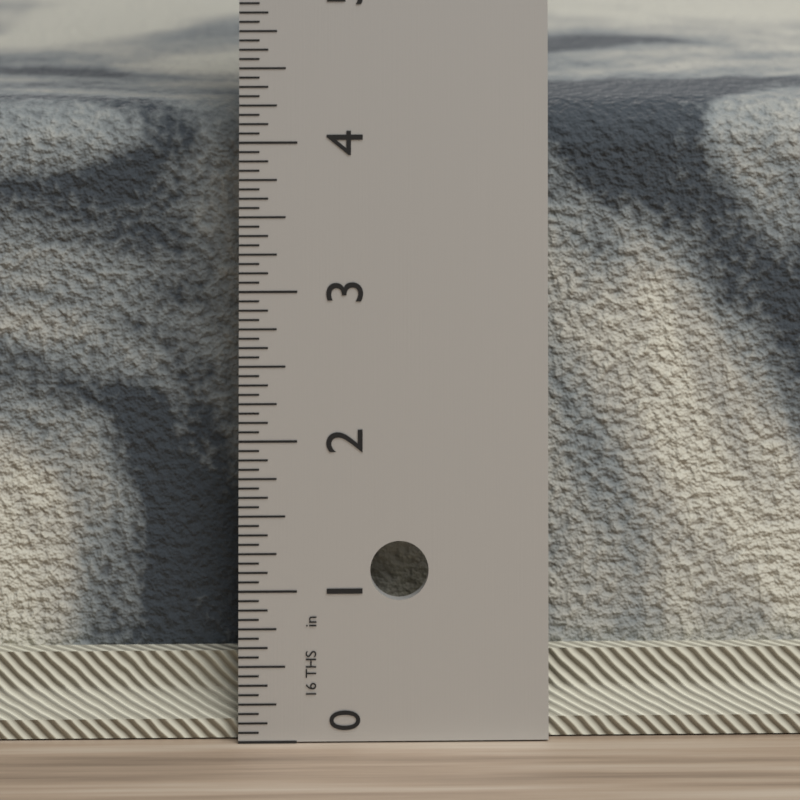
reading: 4.1875 in
